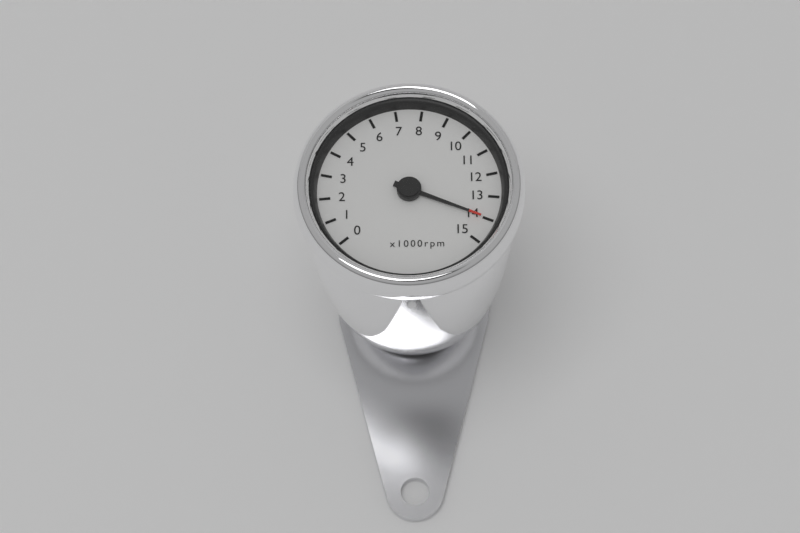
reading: 14000 rpm
